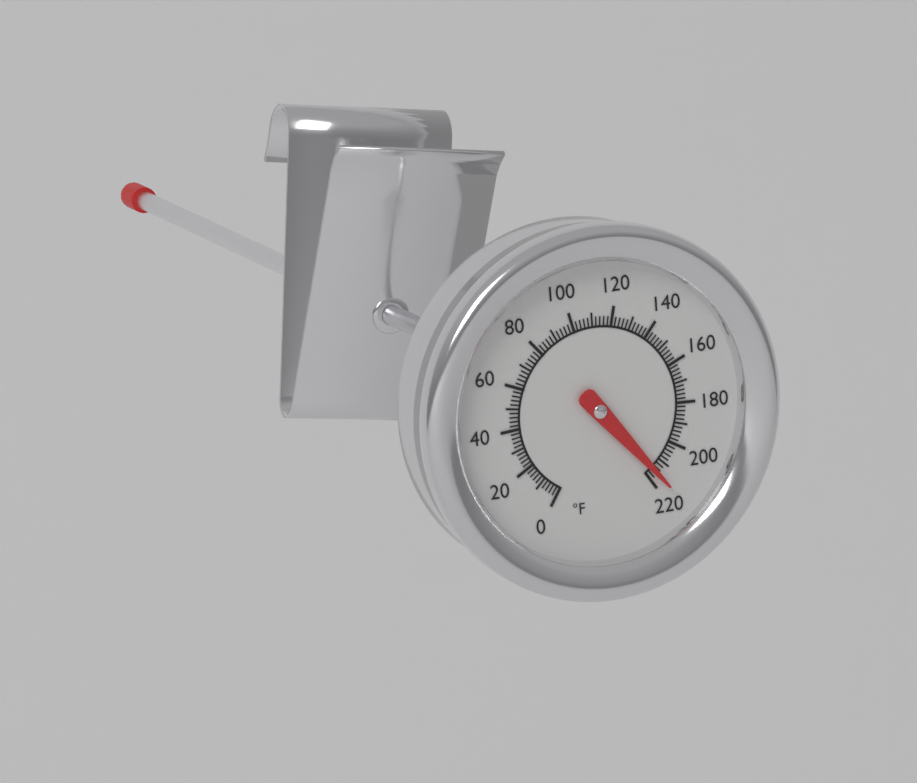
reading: 216 °F
